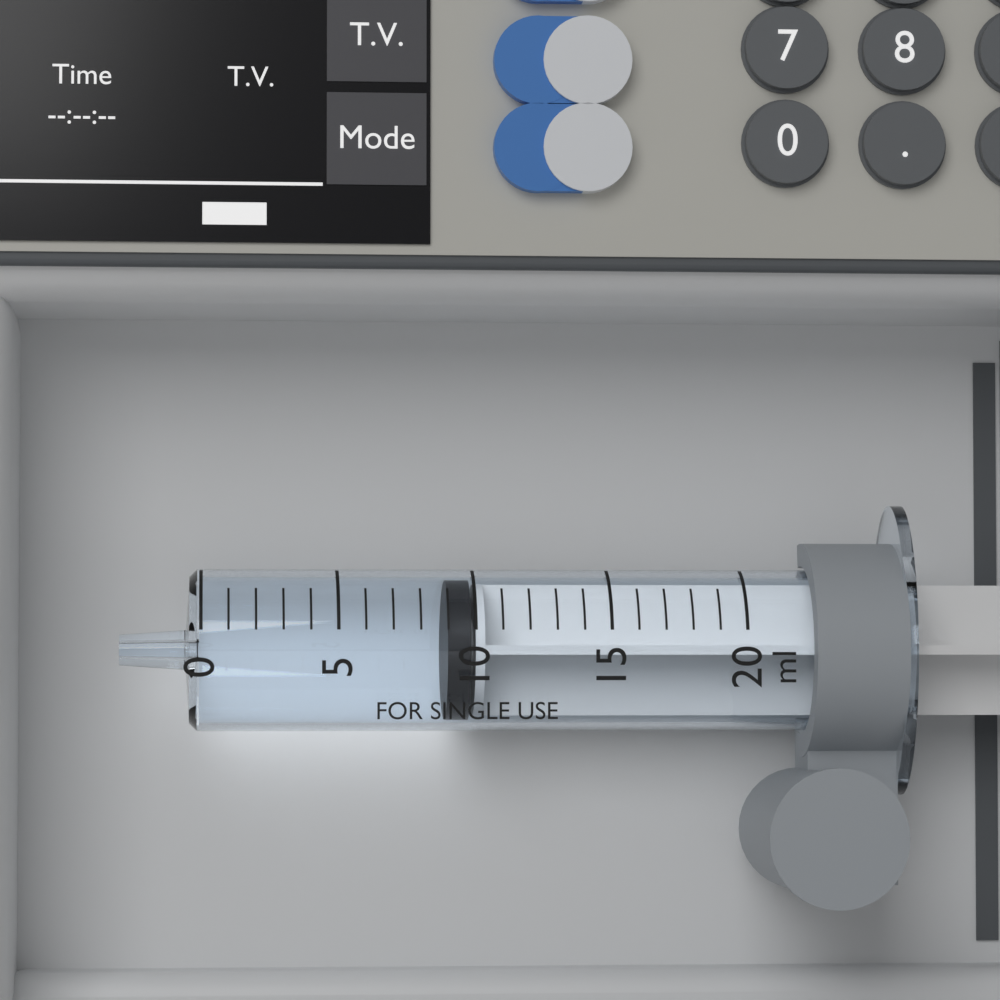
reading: 9 ml
